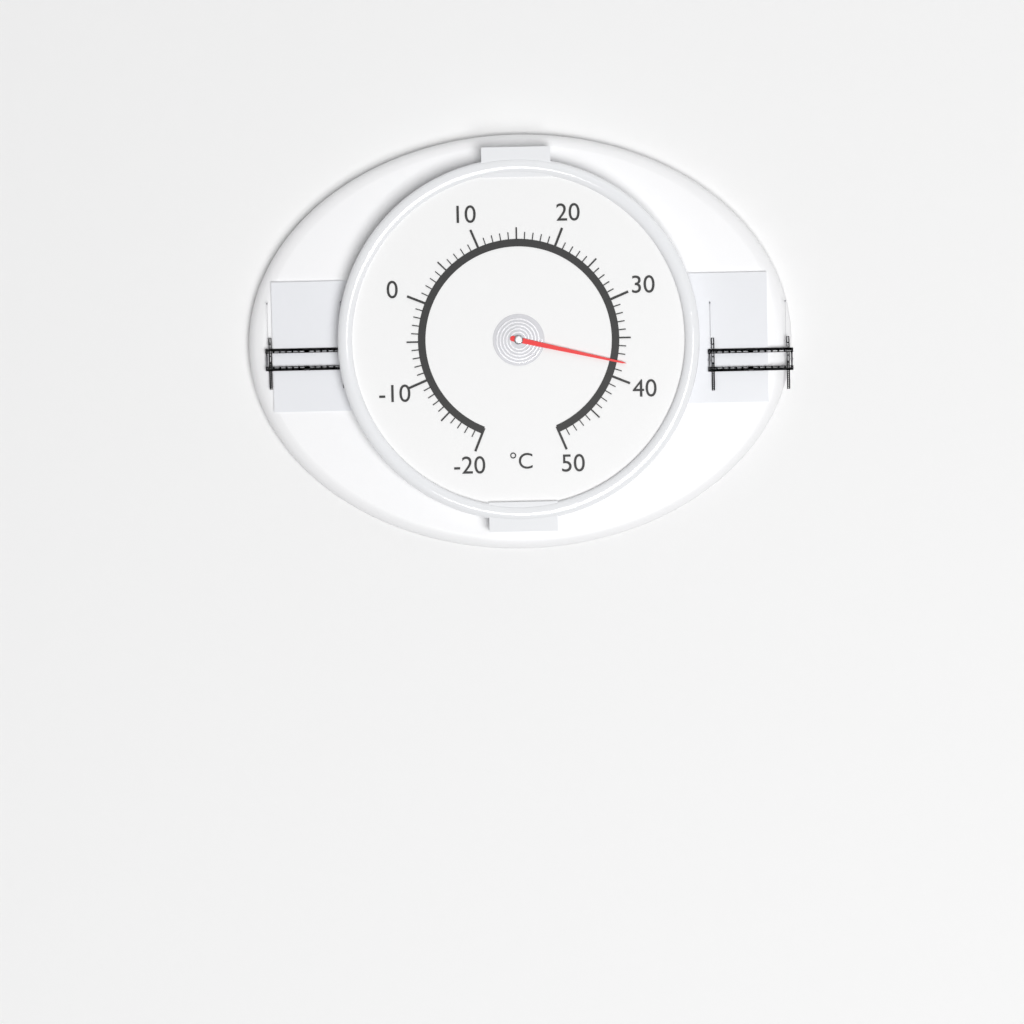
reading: 38 °C
